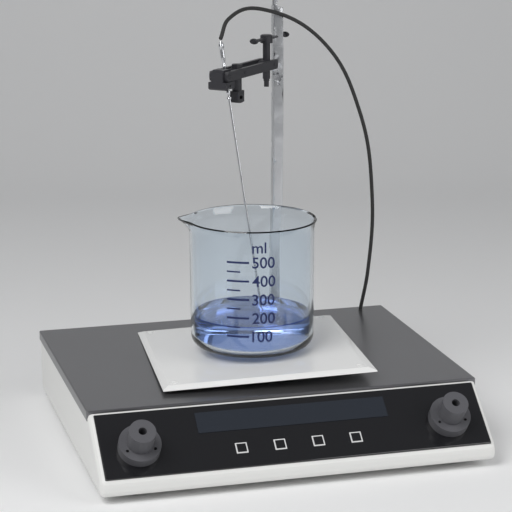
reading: 150 ml
